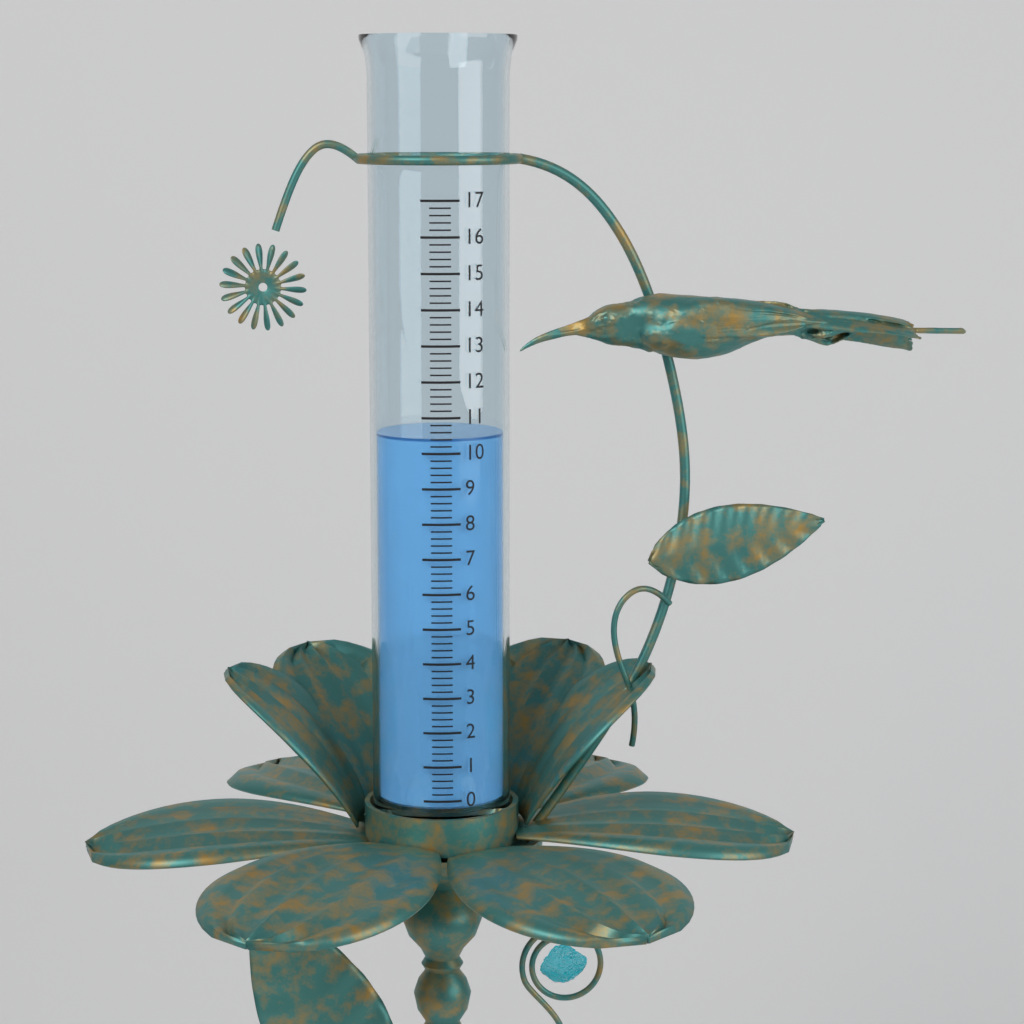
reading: 10.4 (no unit)
